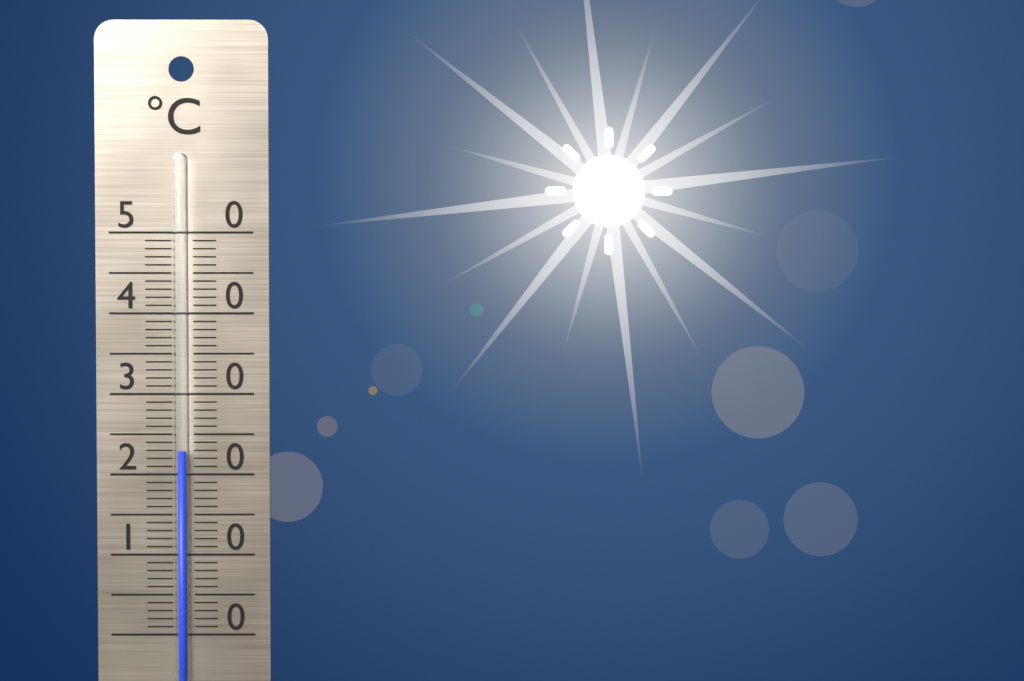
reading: 23 °C
